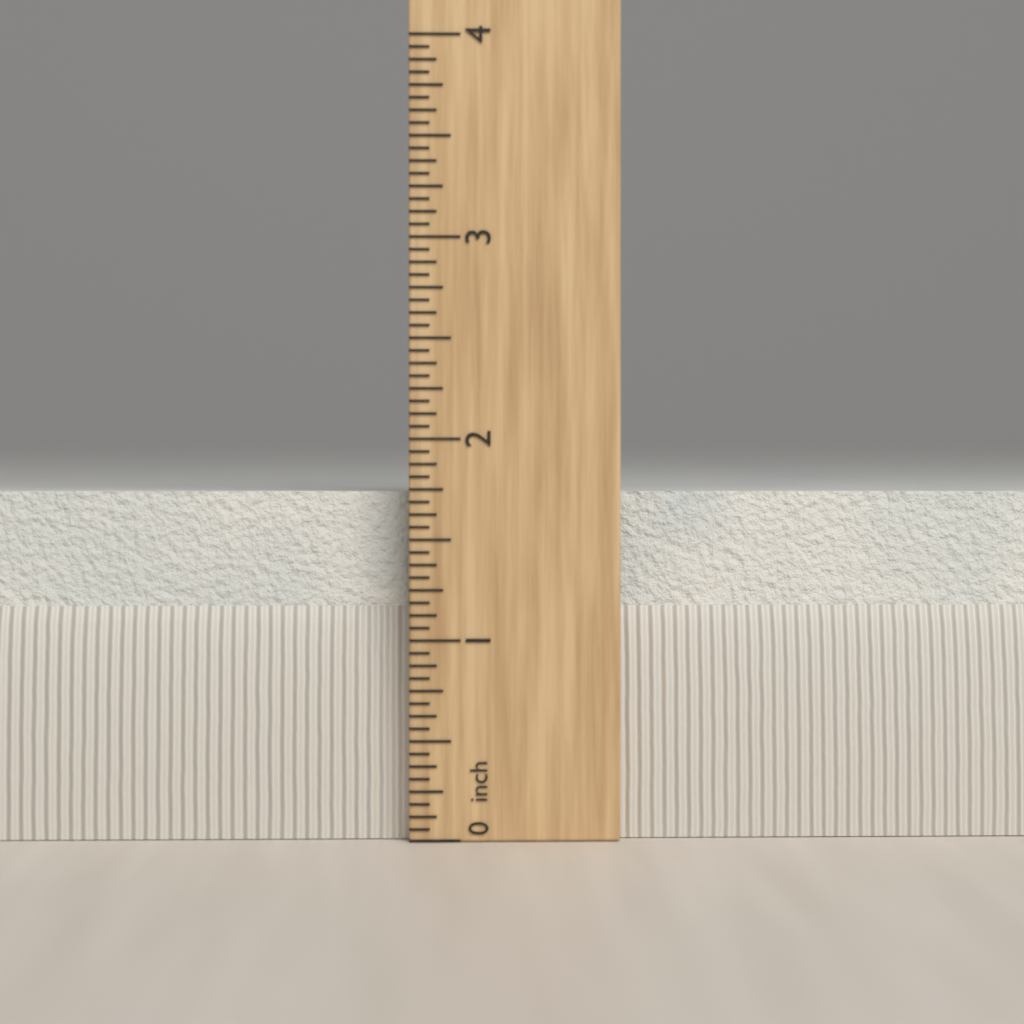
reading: 1.7500 in
